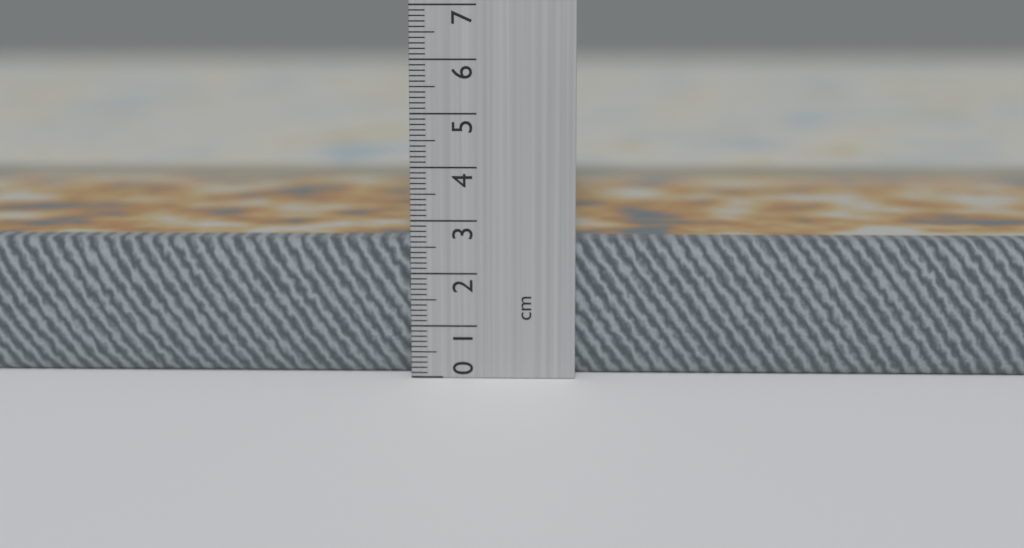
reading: 2.6 cm
